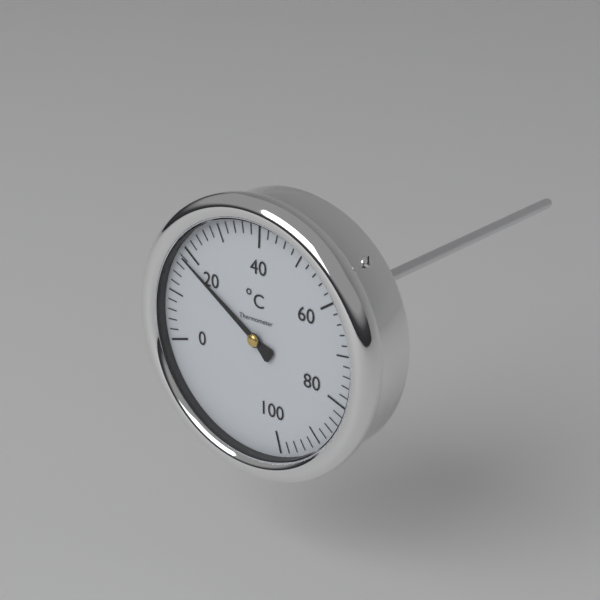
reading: 18 °C
